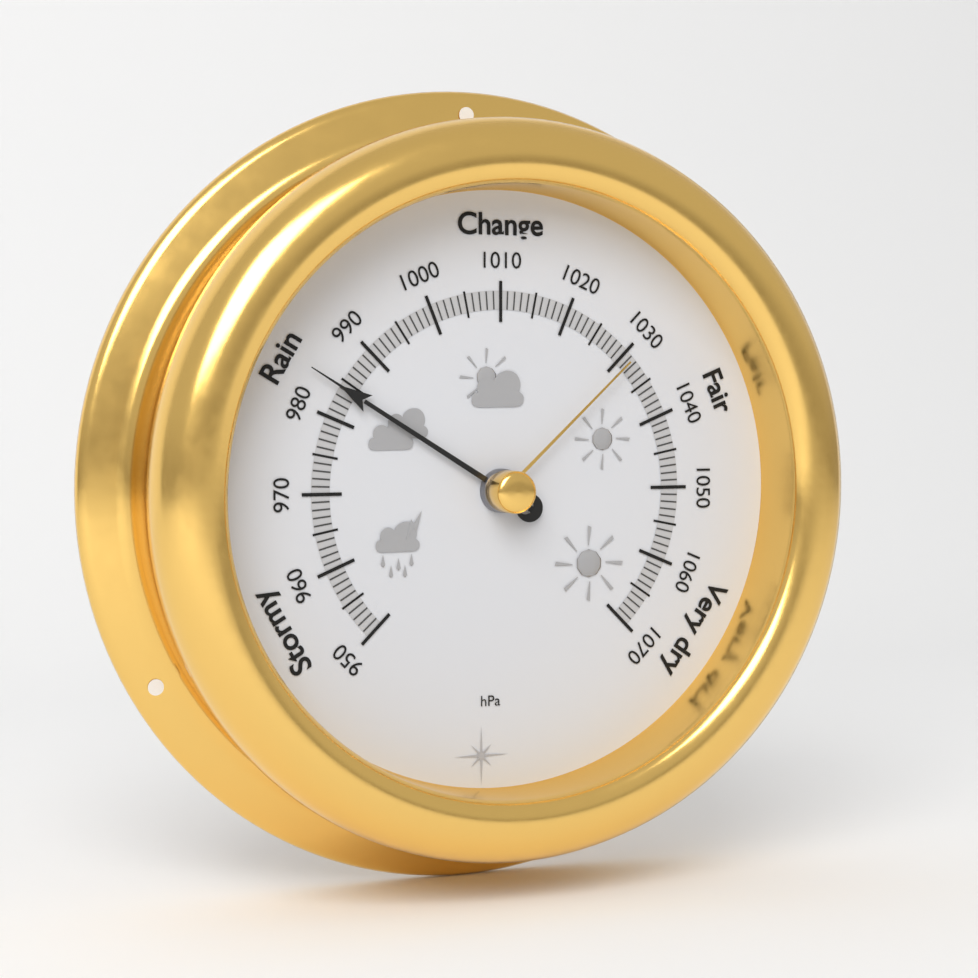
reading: 984 hPa
